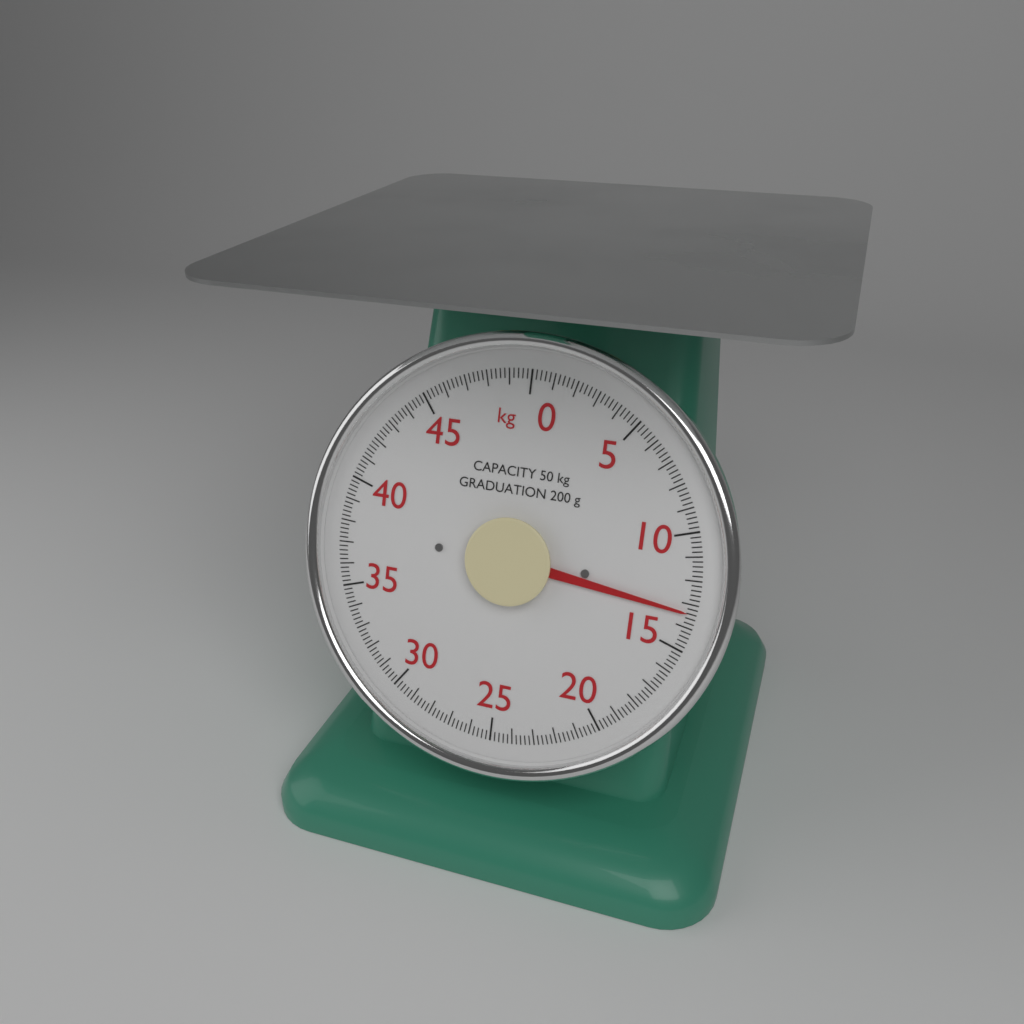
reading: 13.4 kg
